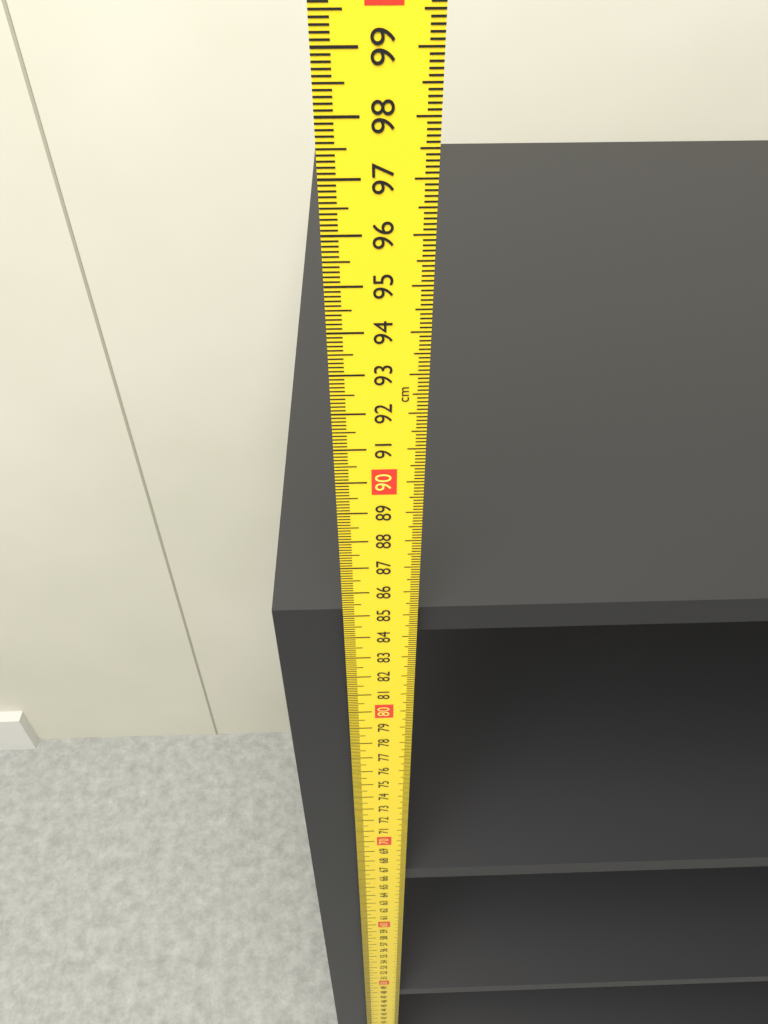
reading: 84.8 cm
